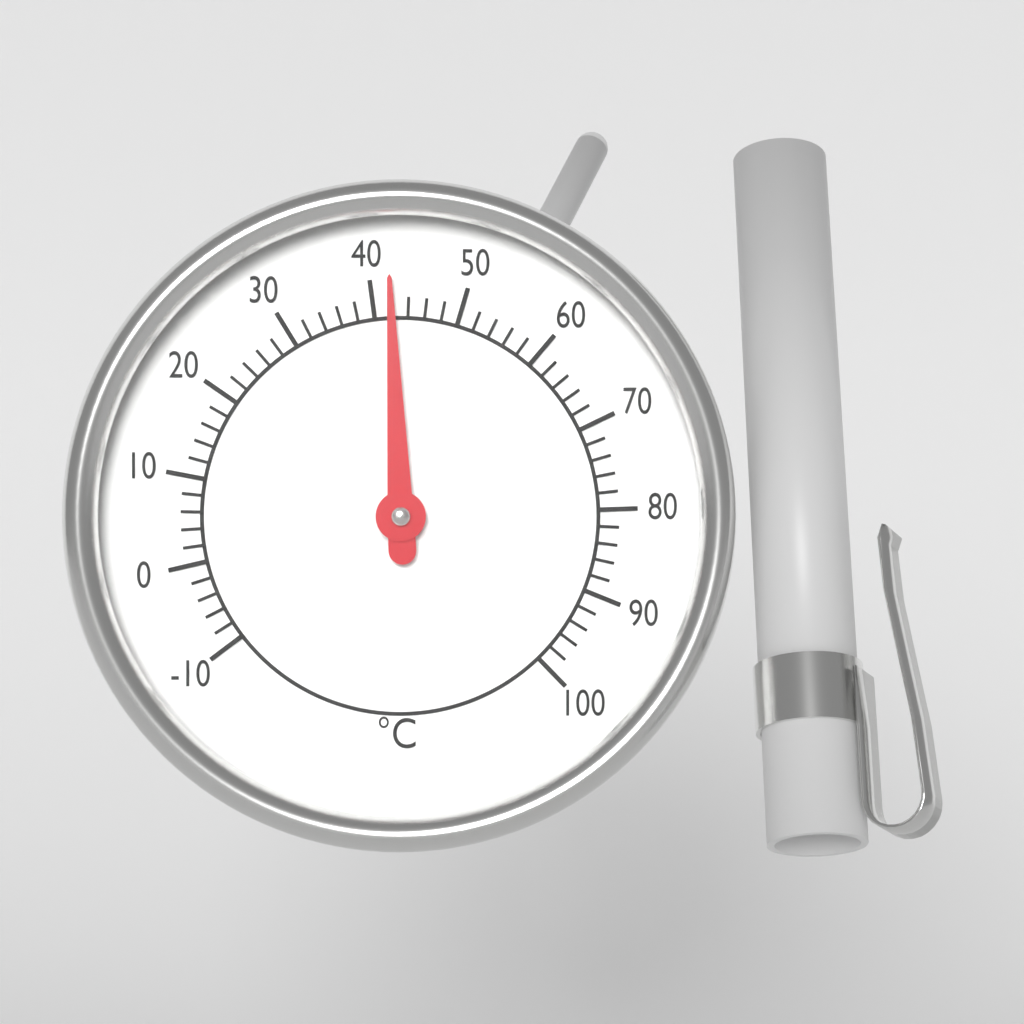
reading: 42 °C
